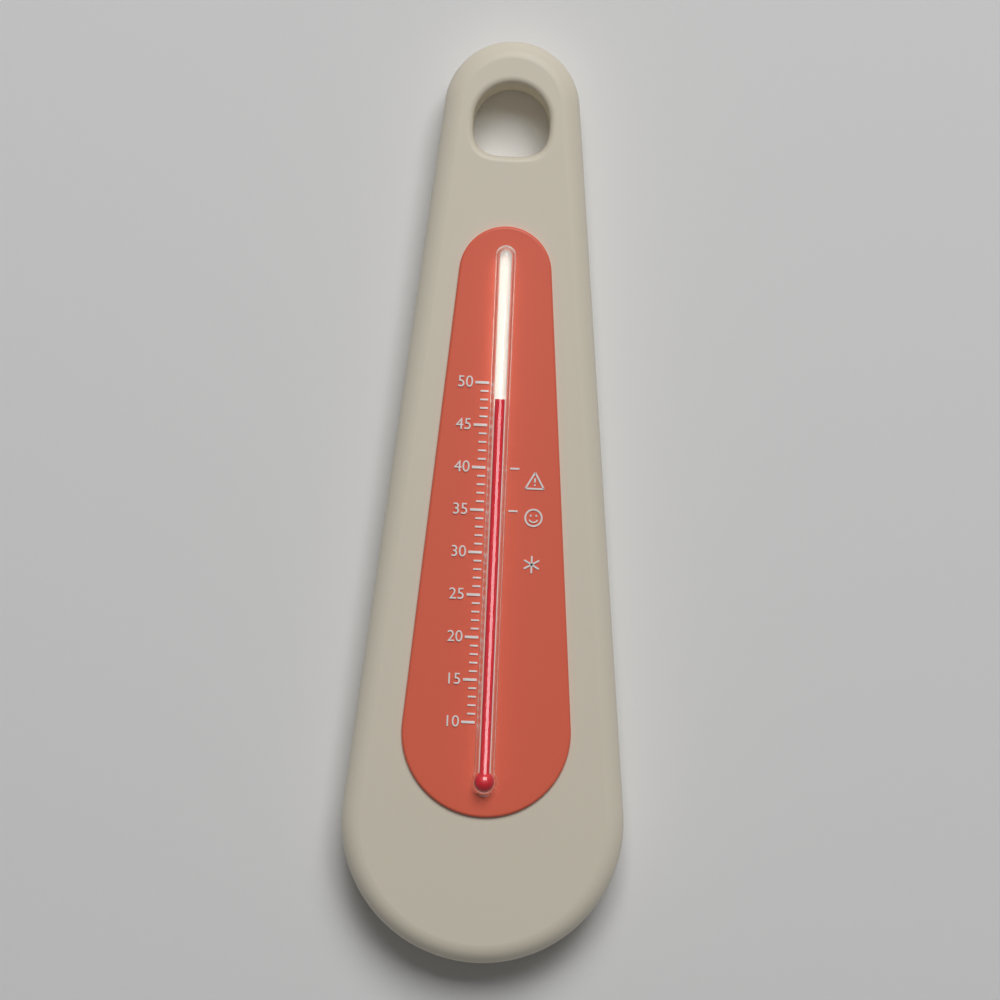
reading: 48 (no unit)
